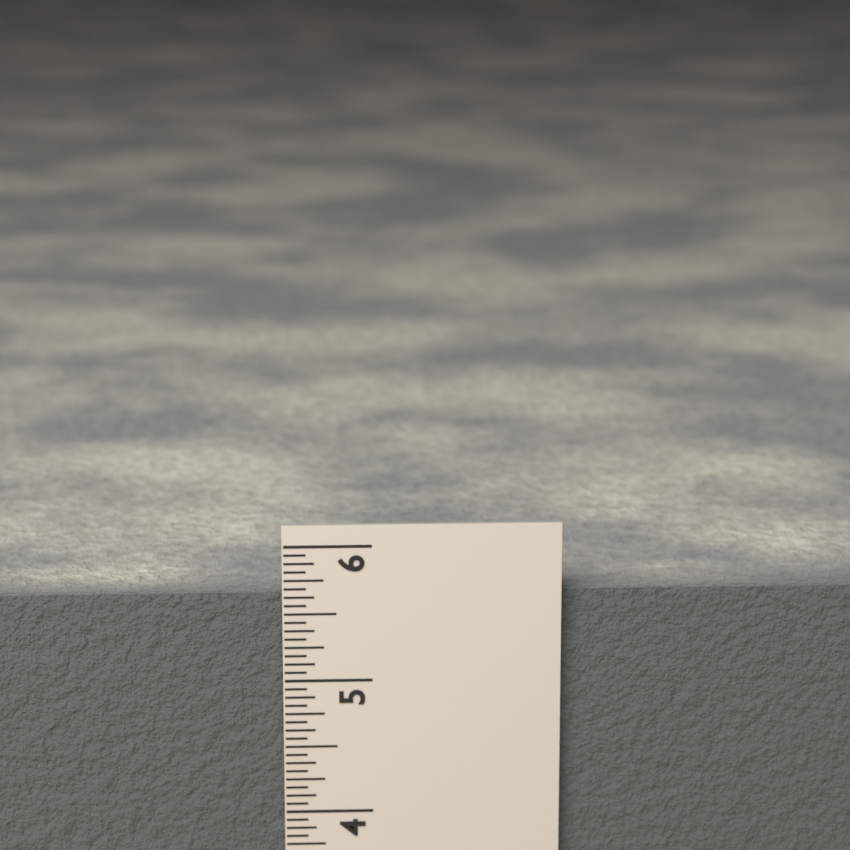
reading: 5.6250 in
